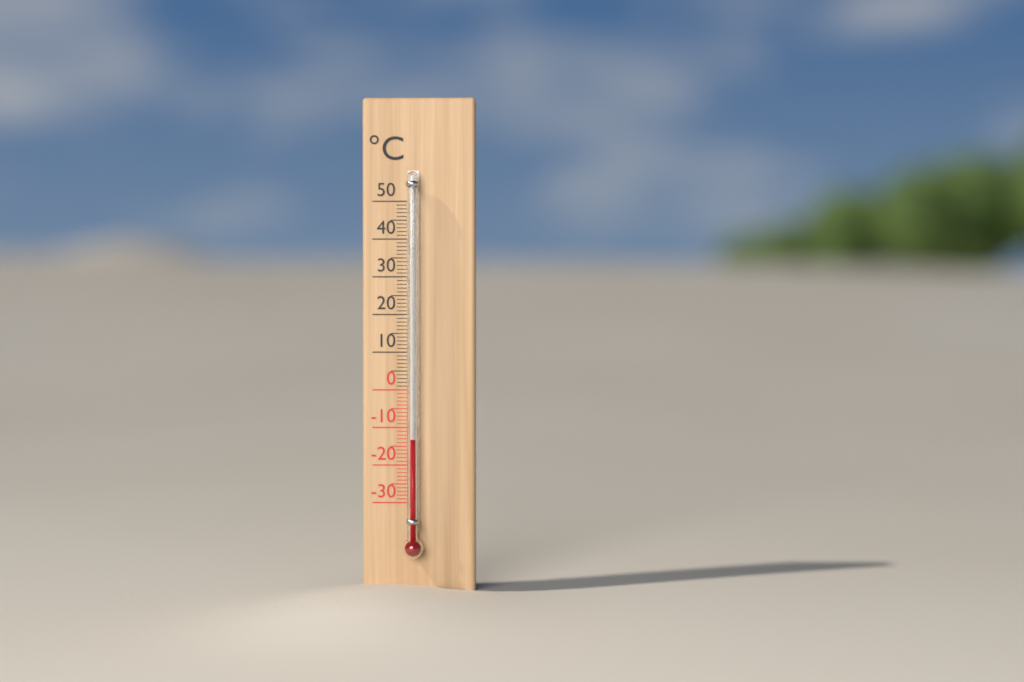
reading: -13 °C
